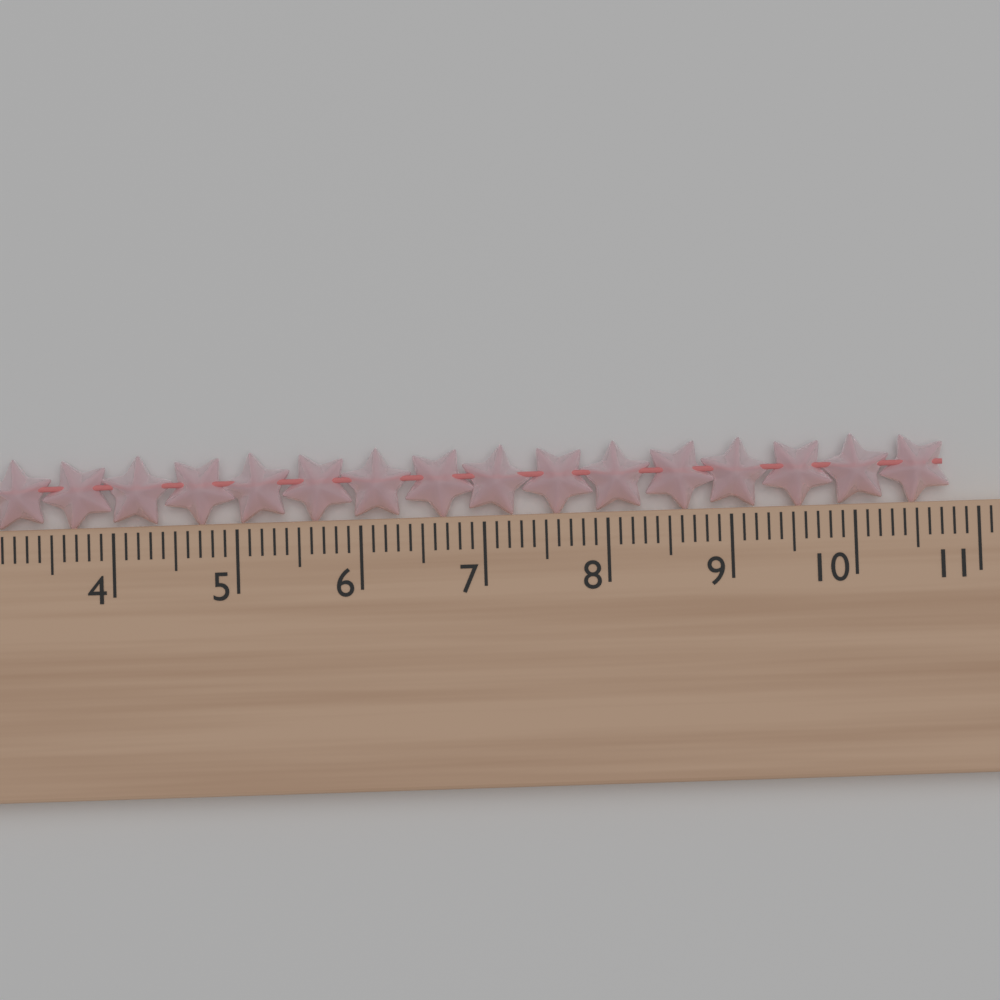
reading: 10.8 cm
